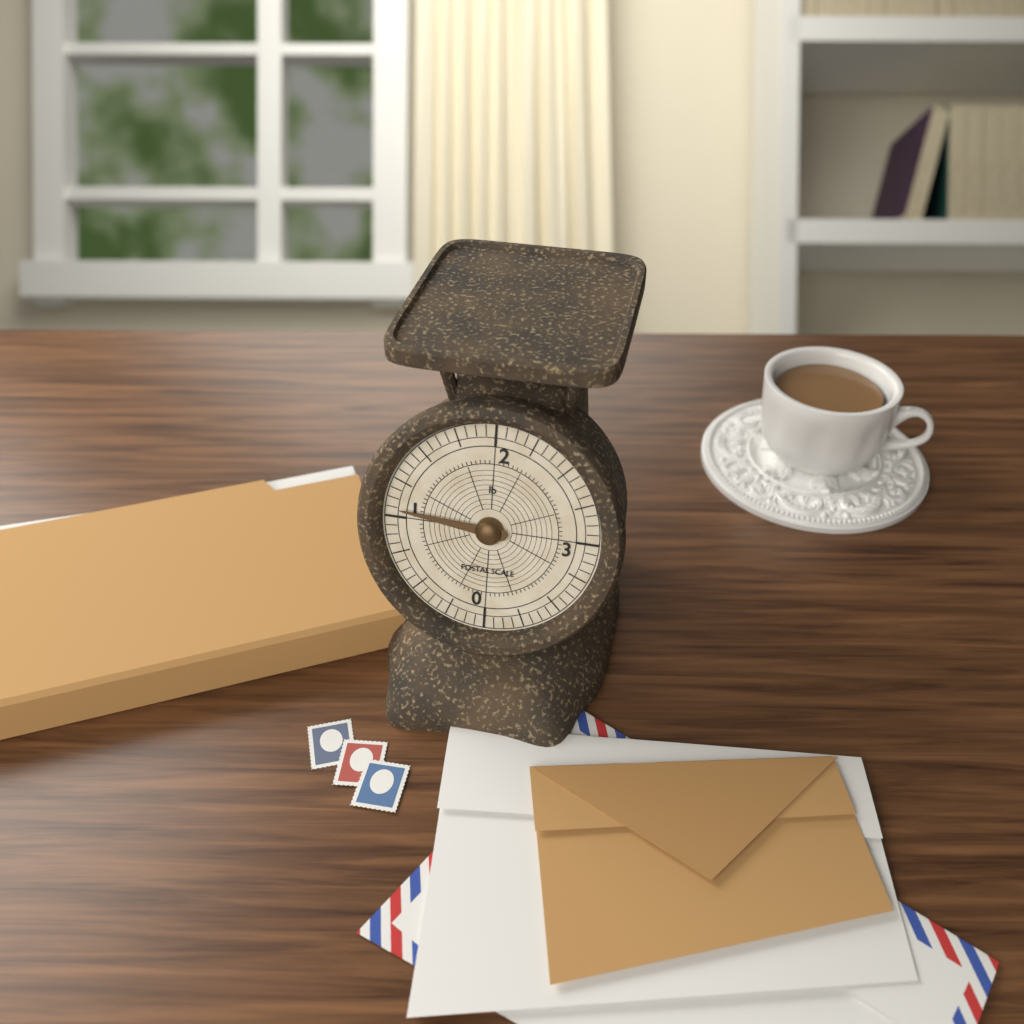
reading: 1.0625 lb
